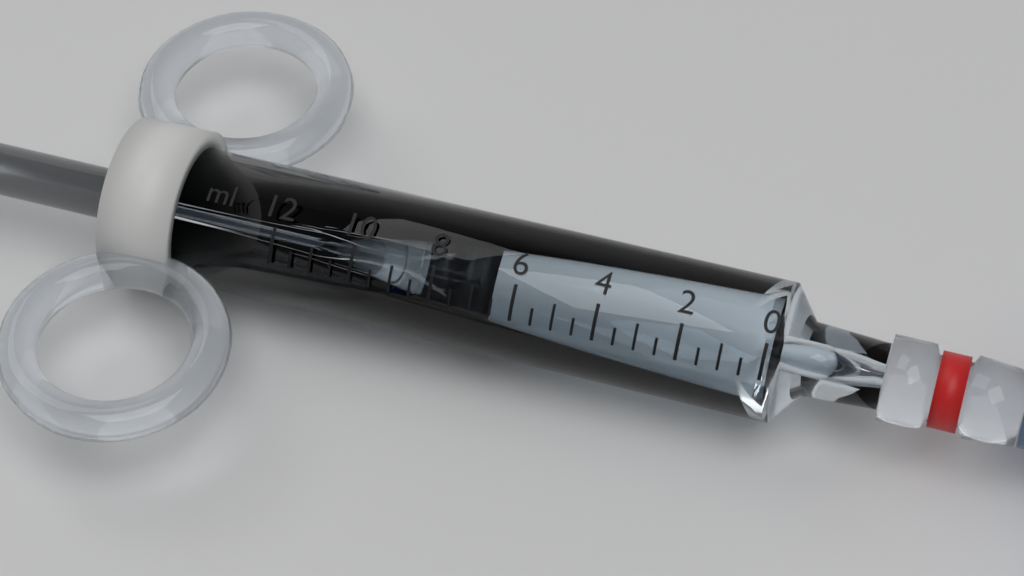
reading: 6.5 ml
